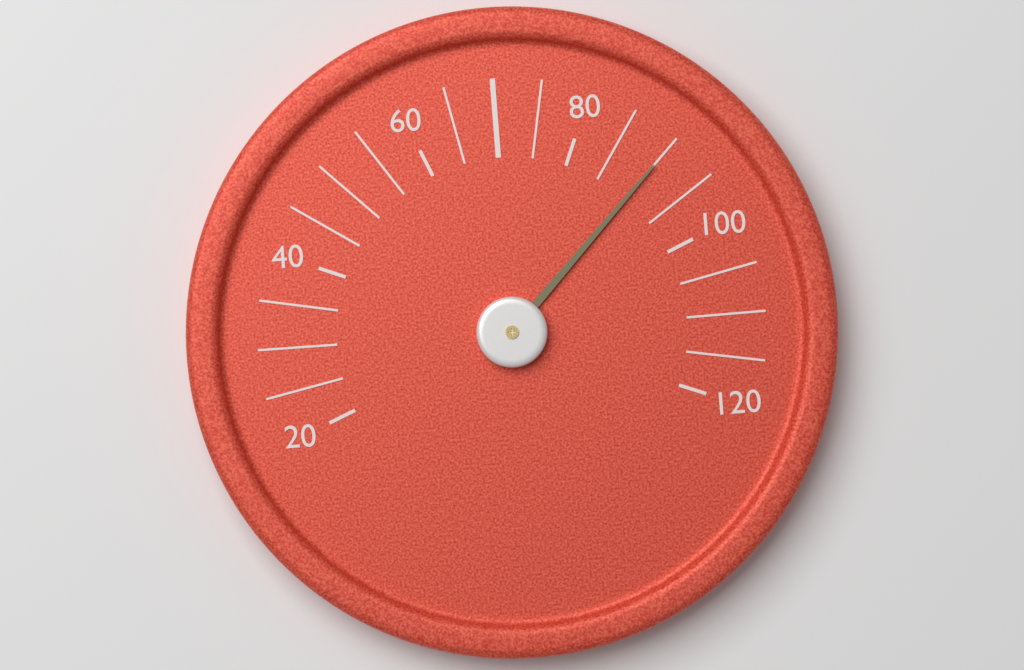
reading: 90 (no unit)
